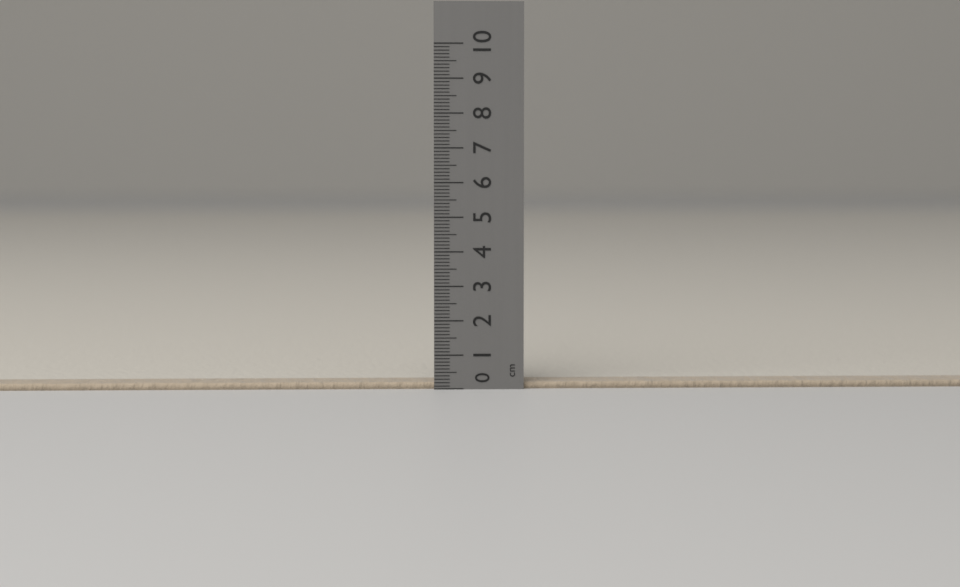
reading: 0.2 cm
